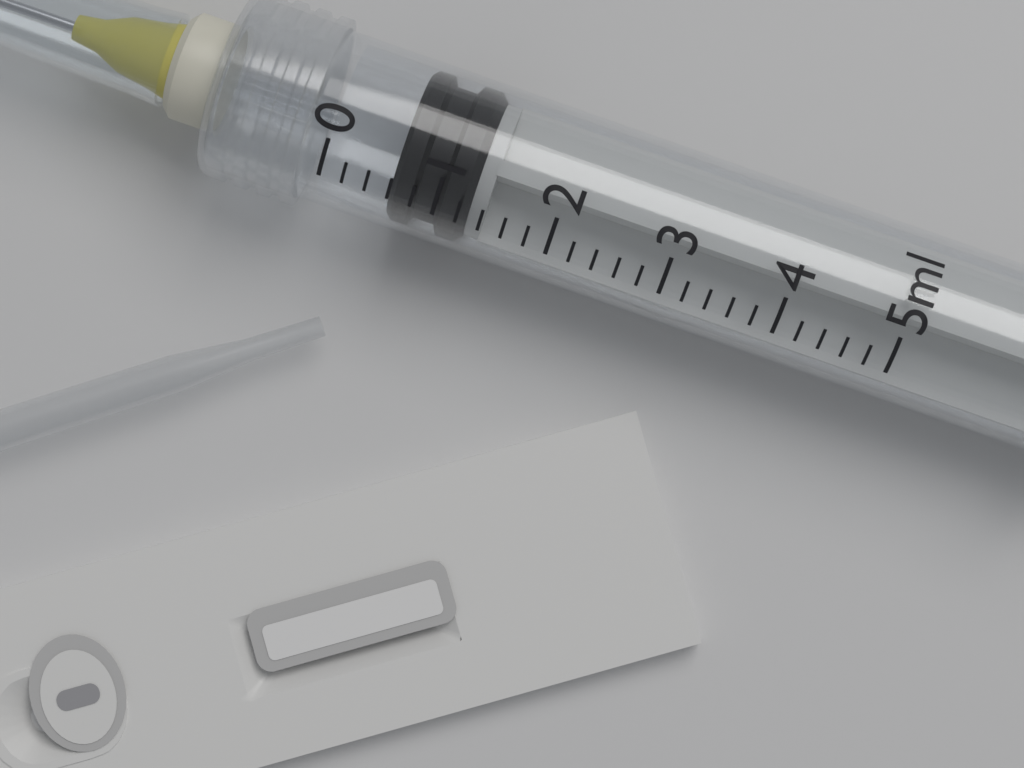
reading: 0.6 ml
